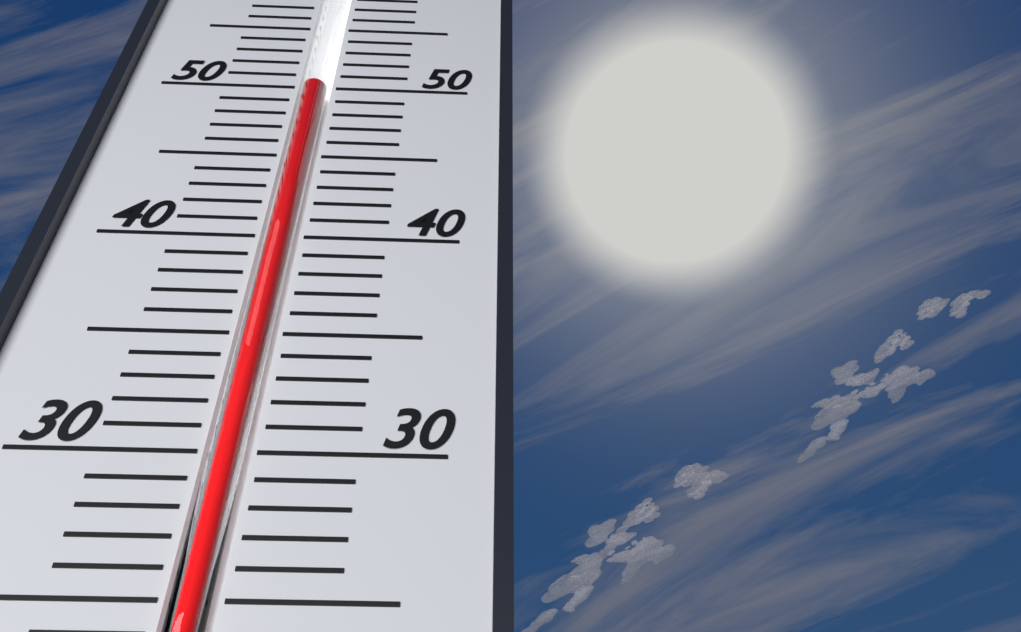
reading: 50 (no unit)
